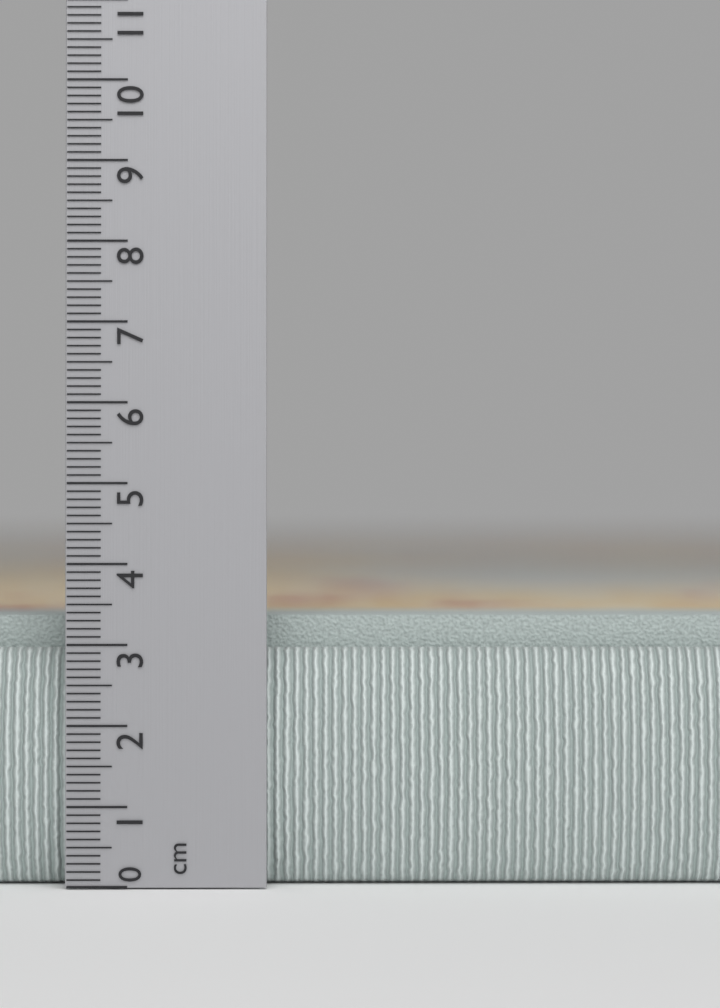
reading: 3.6 cm
